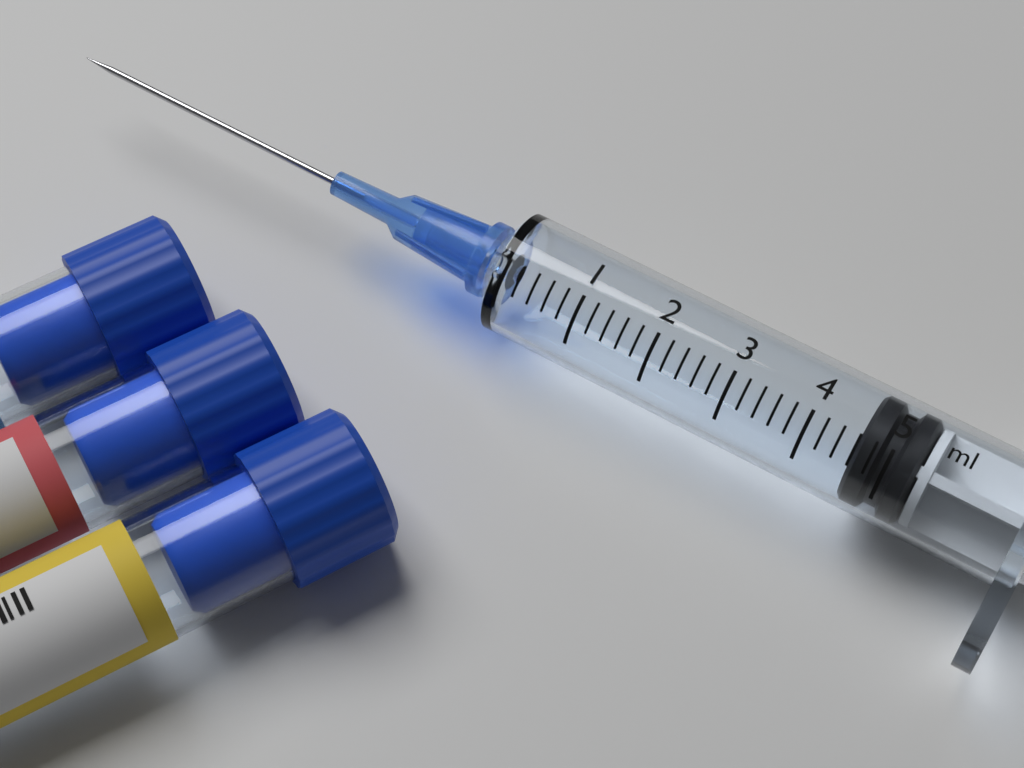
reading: 4.6 ml
